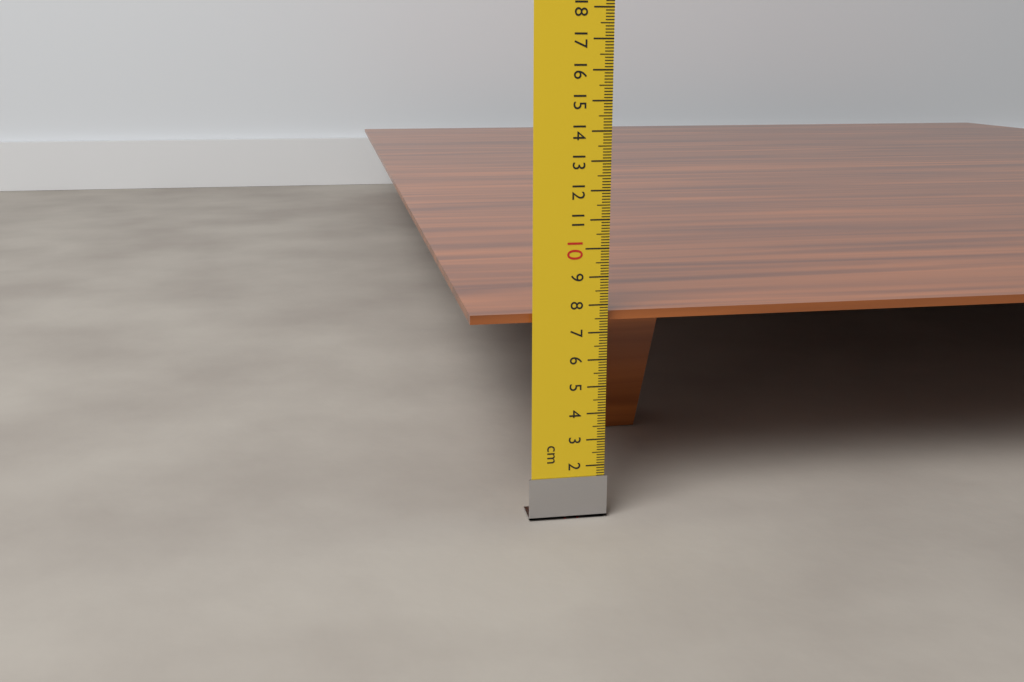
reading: 7.7 cm
